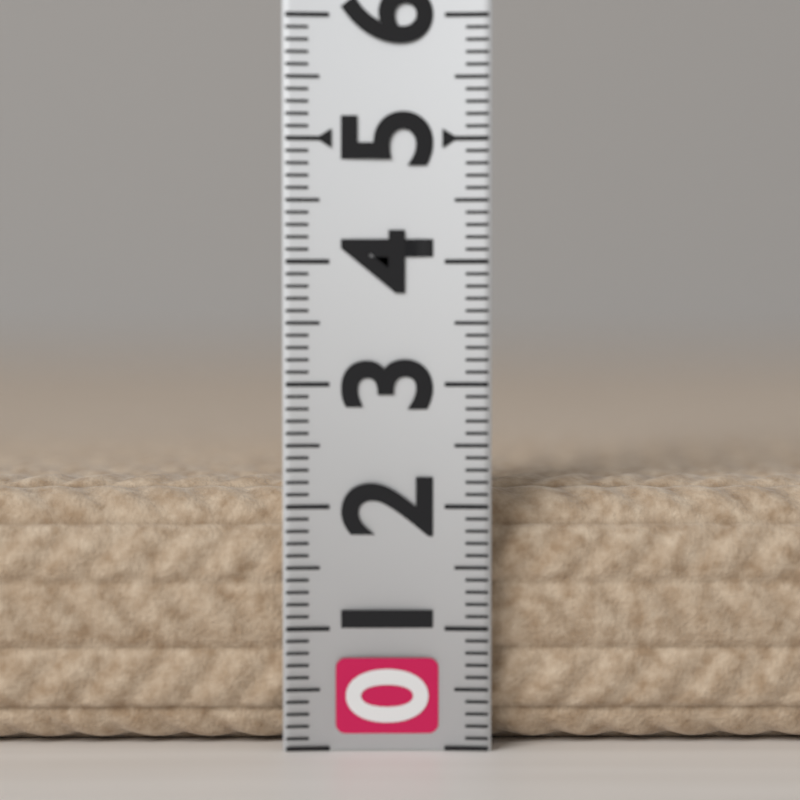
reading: 2.2 (no unit)
